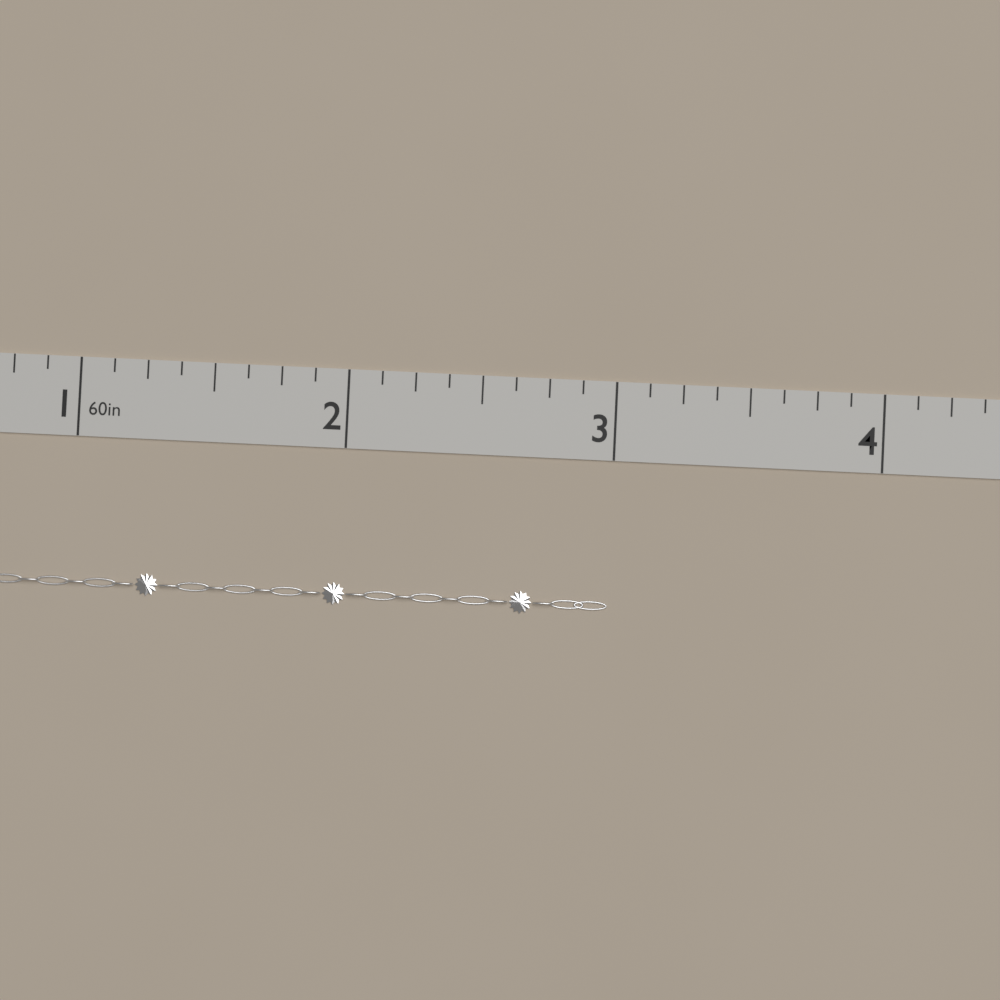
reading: 3.000 in
